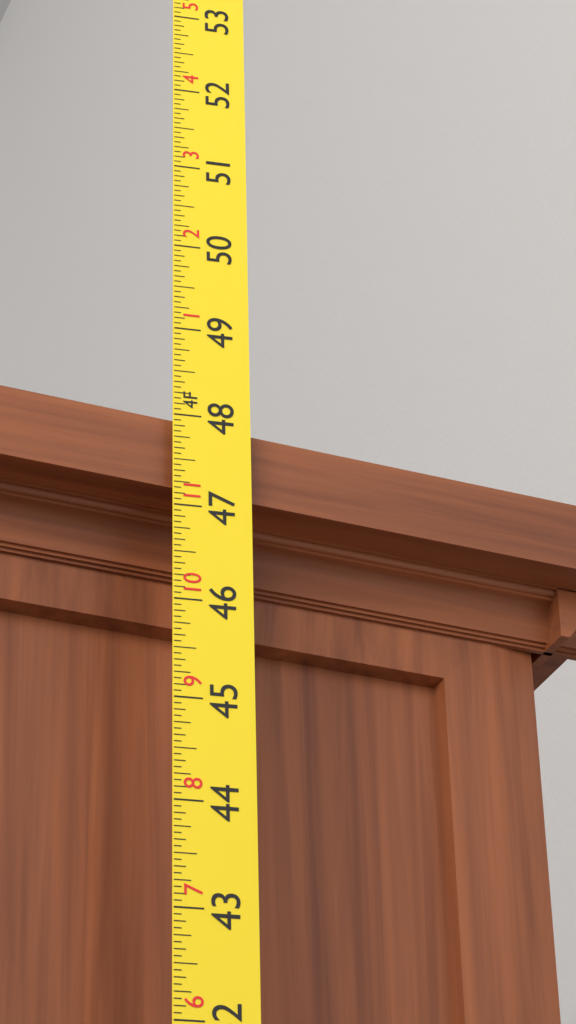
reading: 48.0000 in
